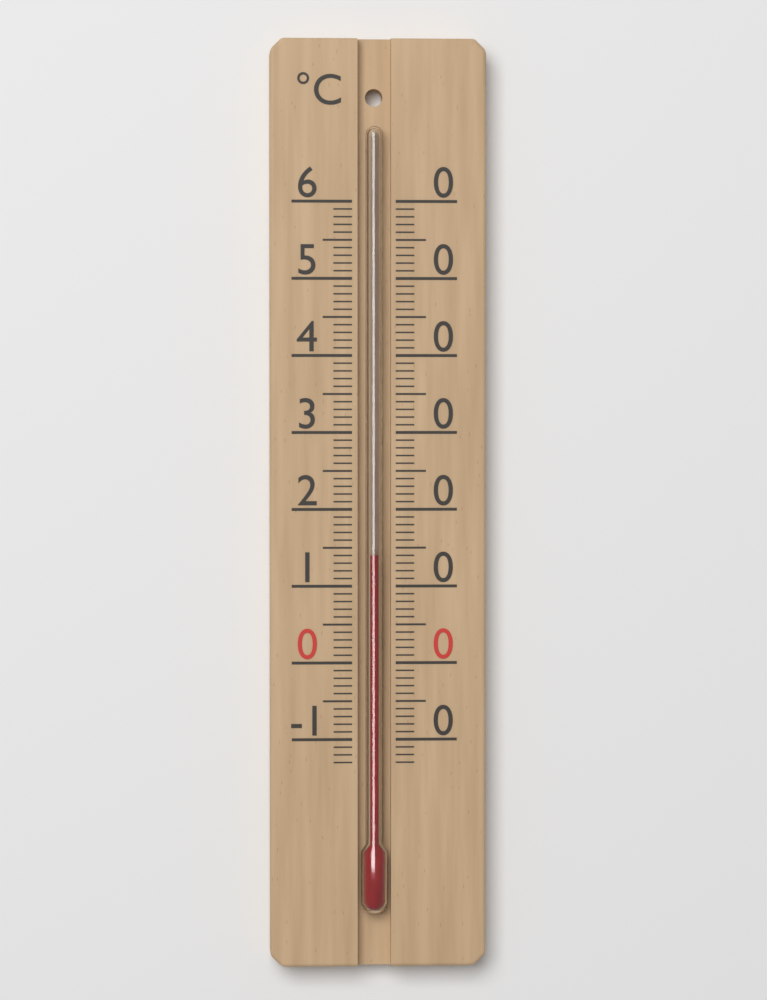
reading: 14 °C
